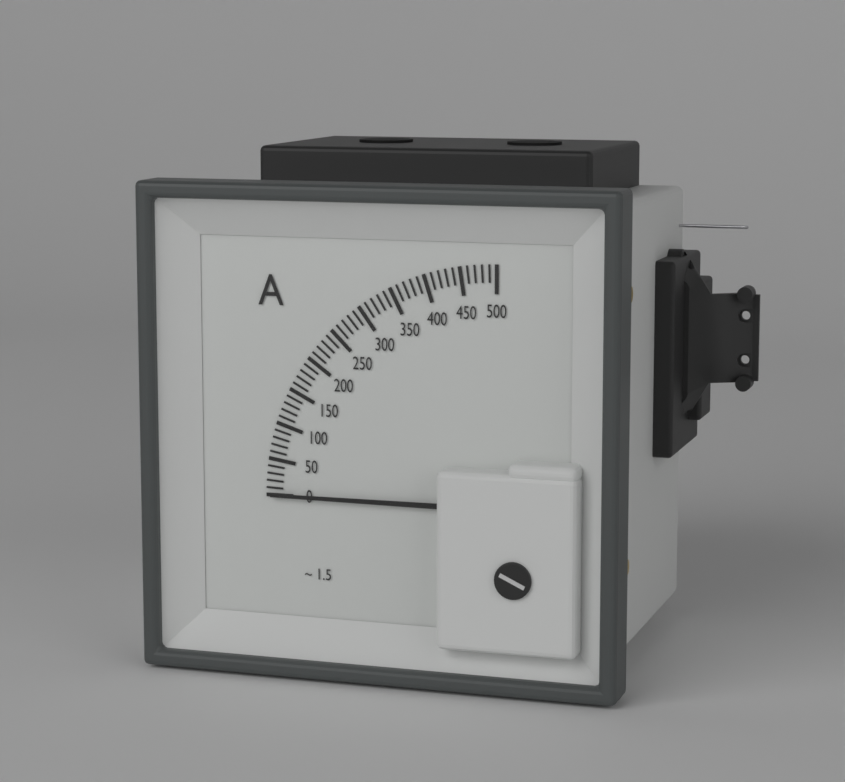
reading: 0 A
